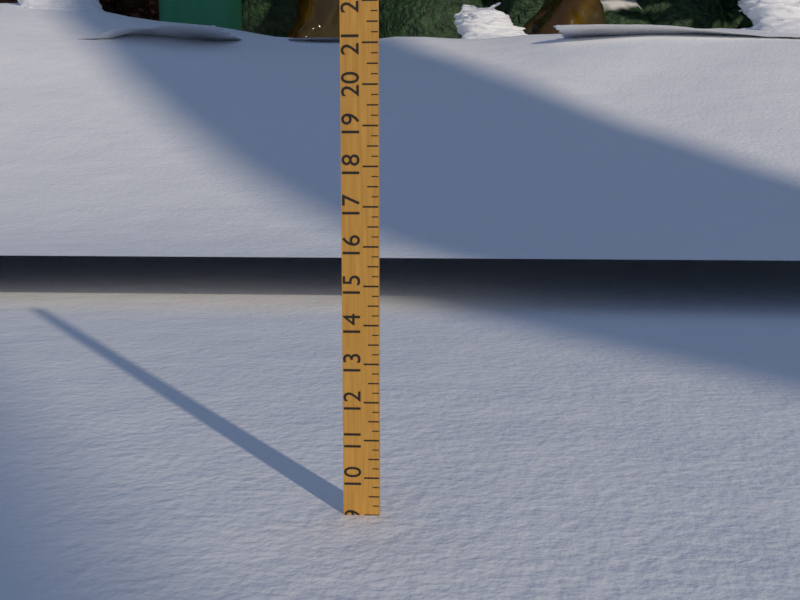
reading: 9.00 (no unit)
